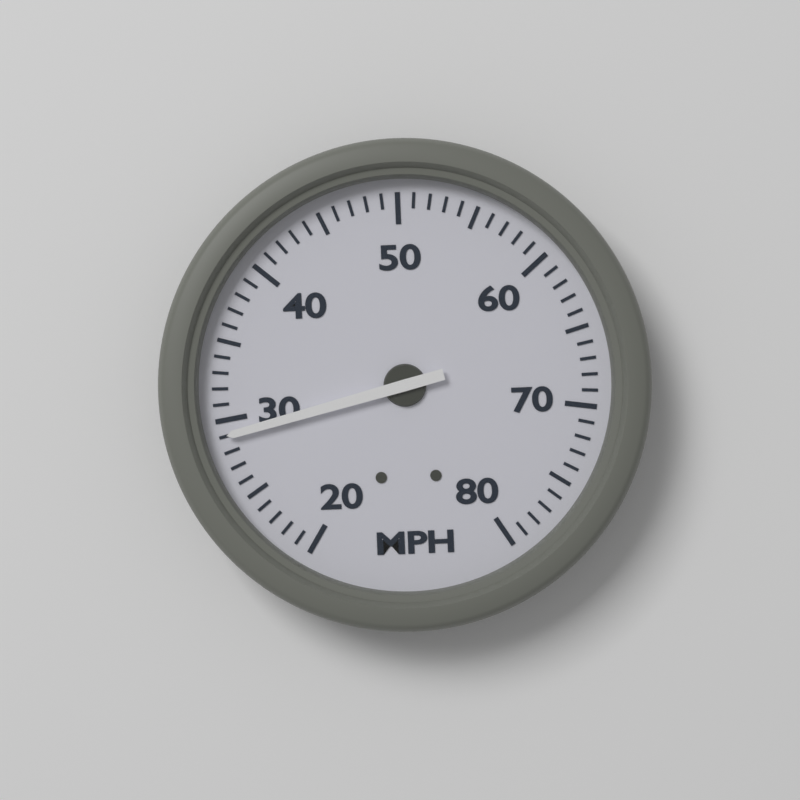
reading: 29 MPH
